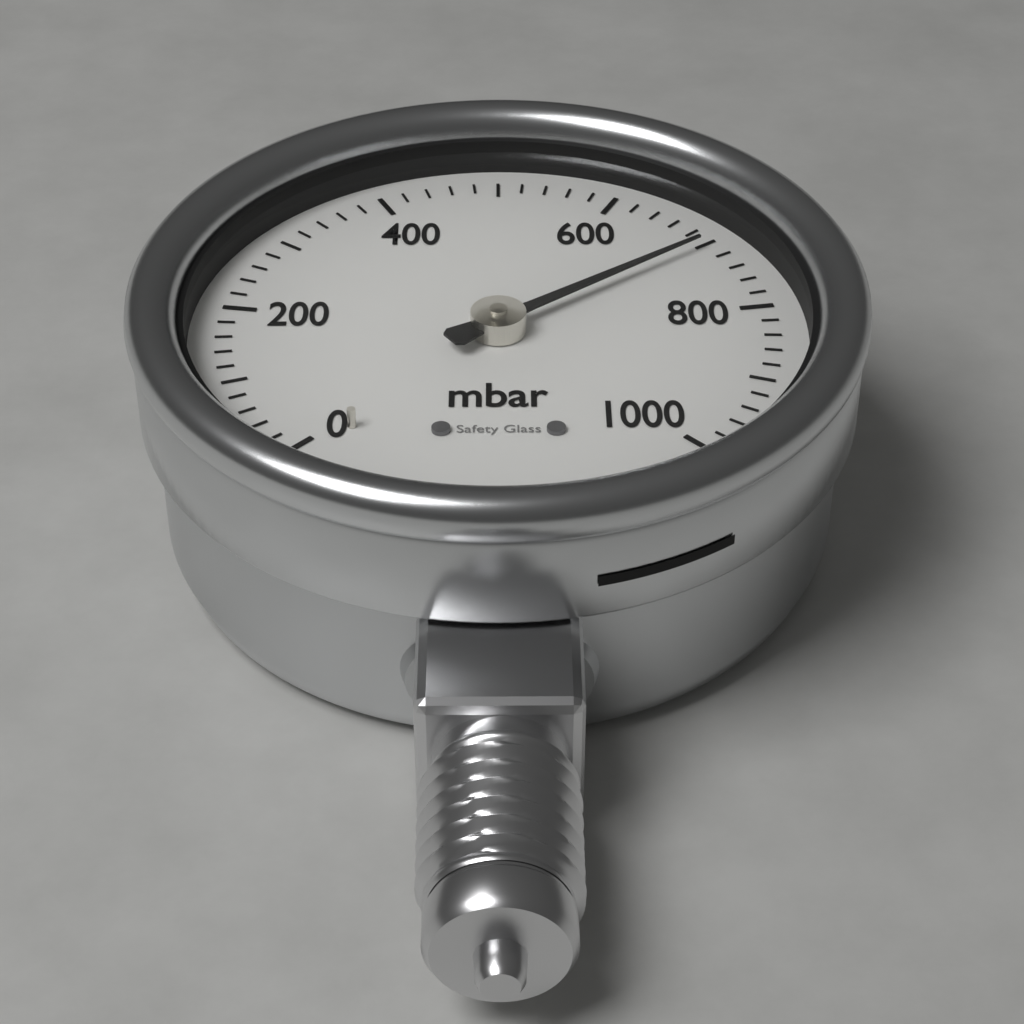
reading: 700 mbar
